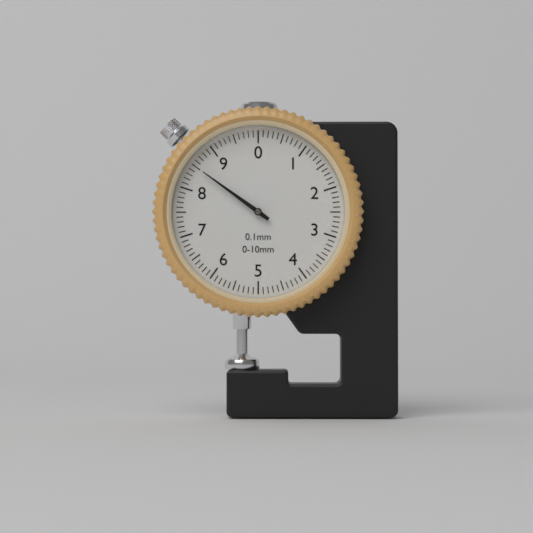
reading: 8.5 mm
